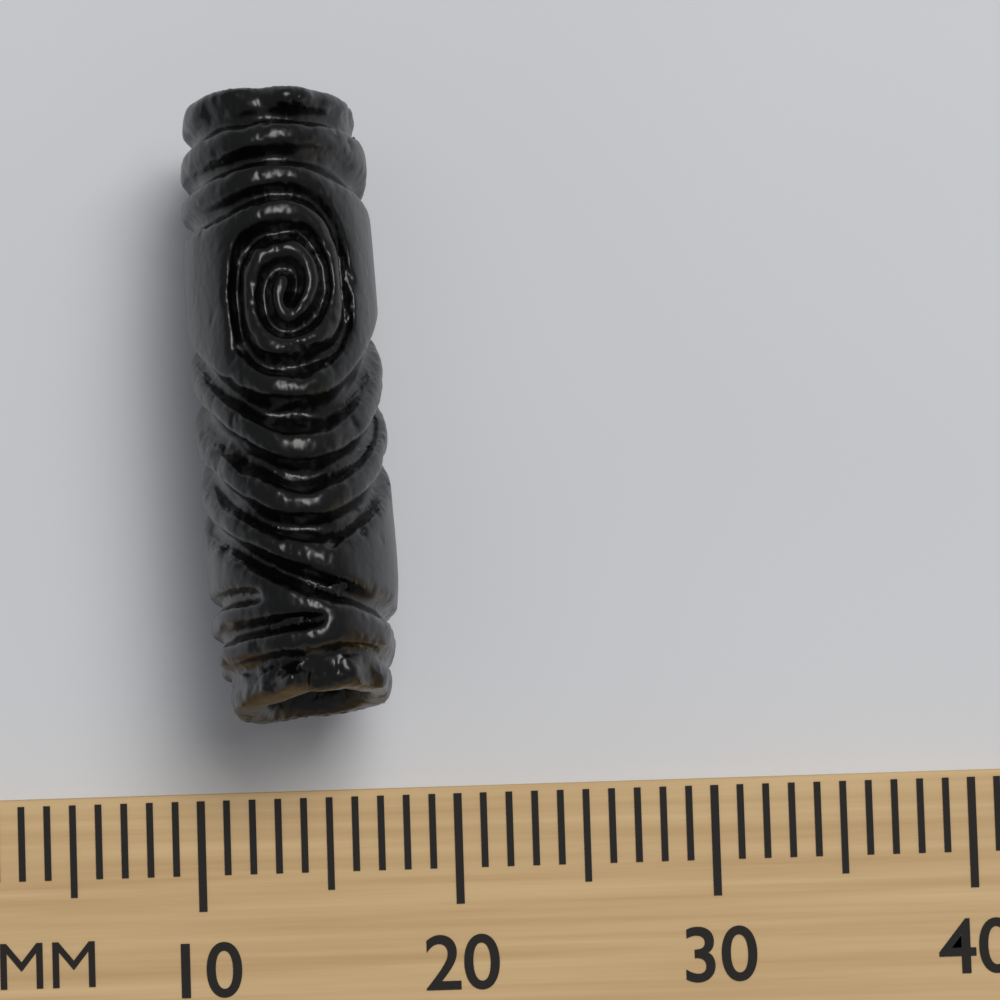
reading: 18 mm
